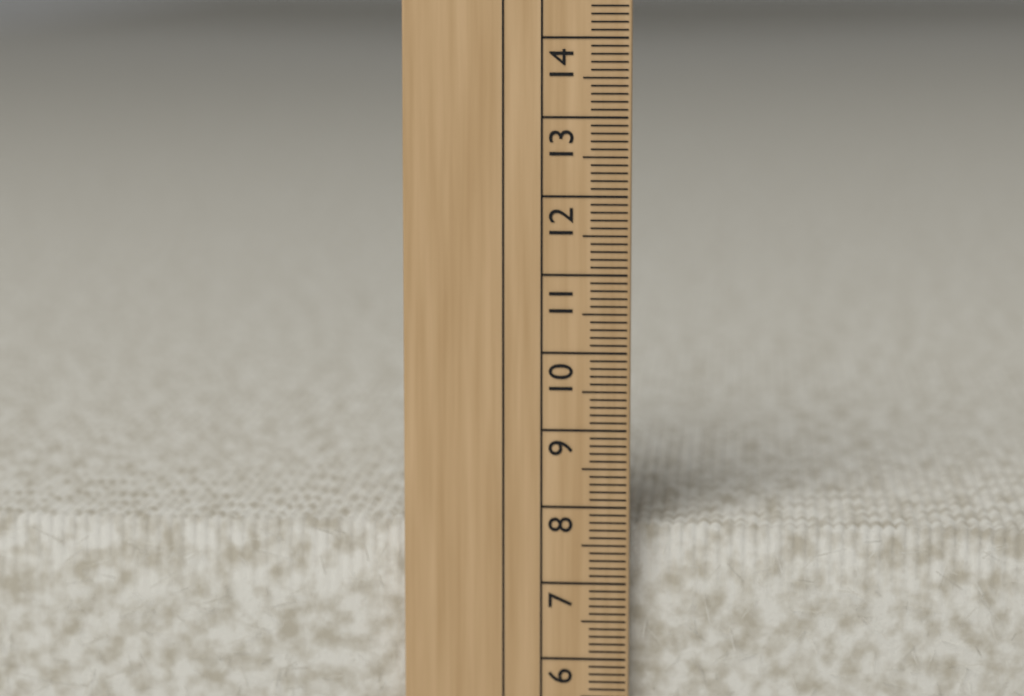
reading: 7.7 cm
